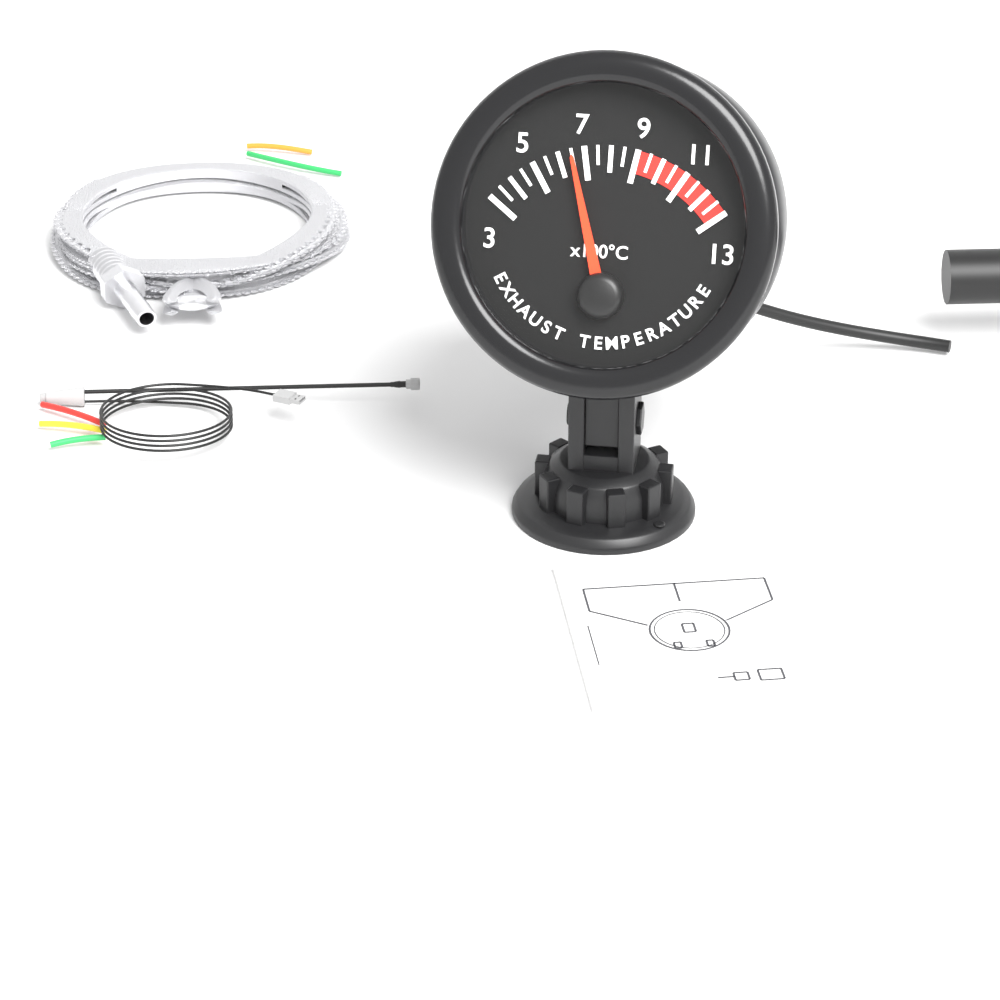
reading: 650 °C
